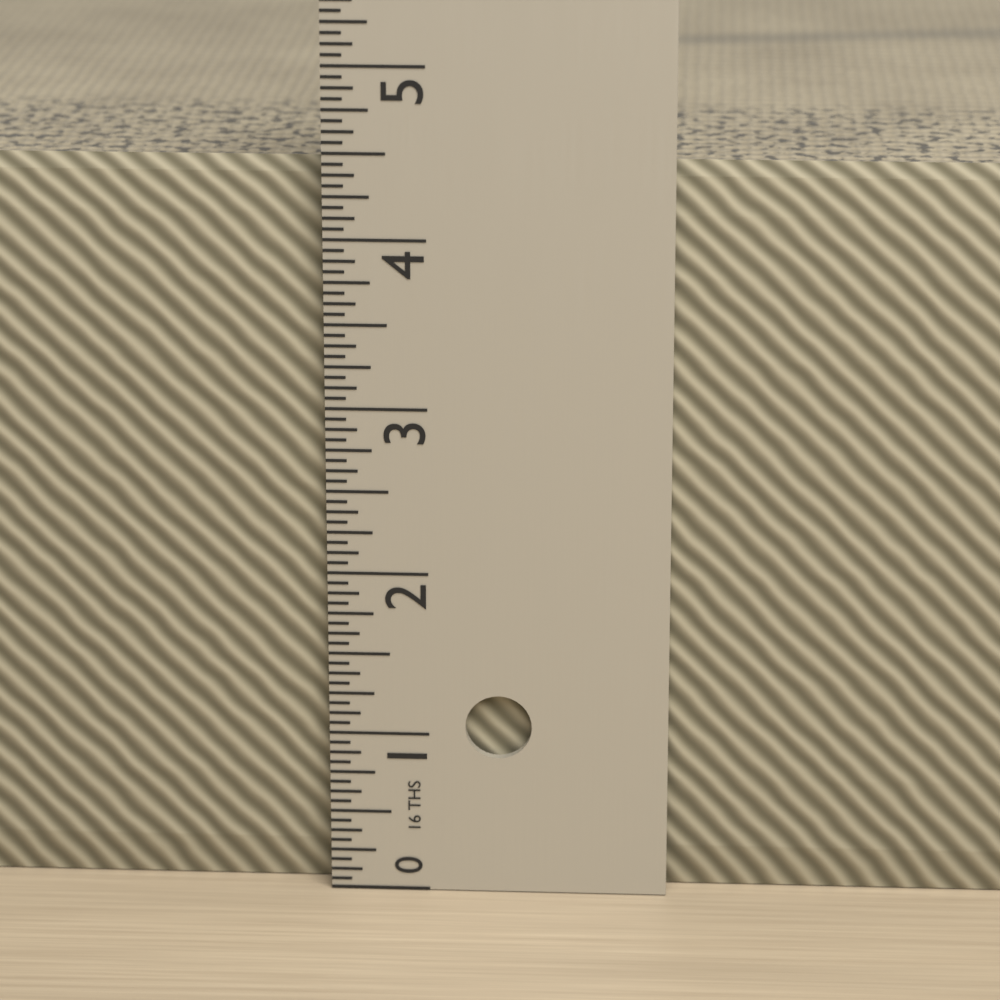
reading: 4.4375 in
